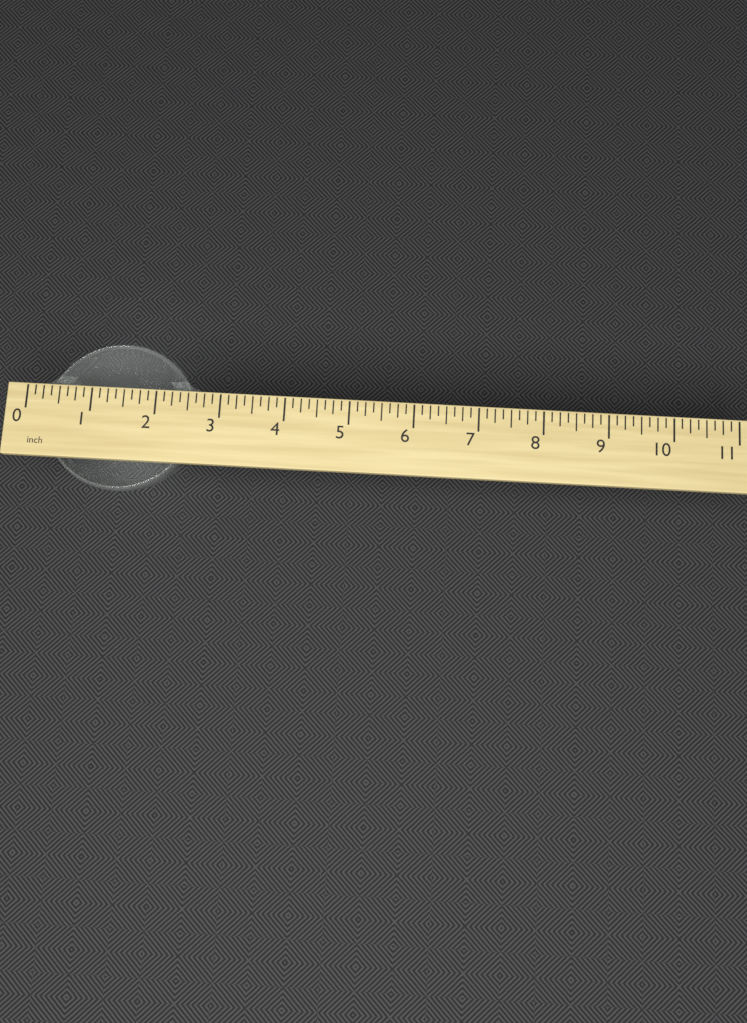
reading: 2.875 inch
